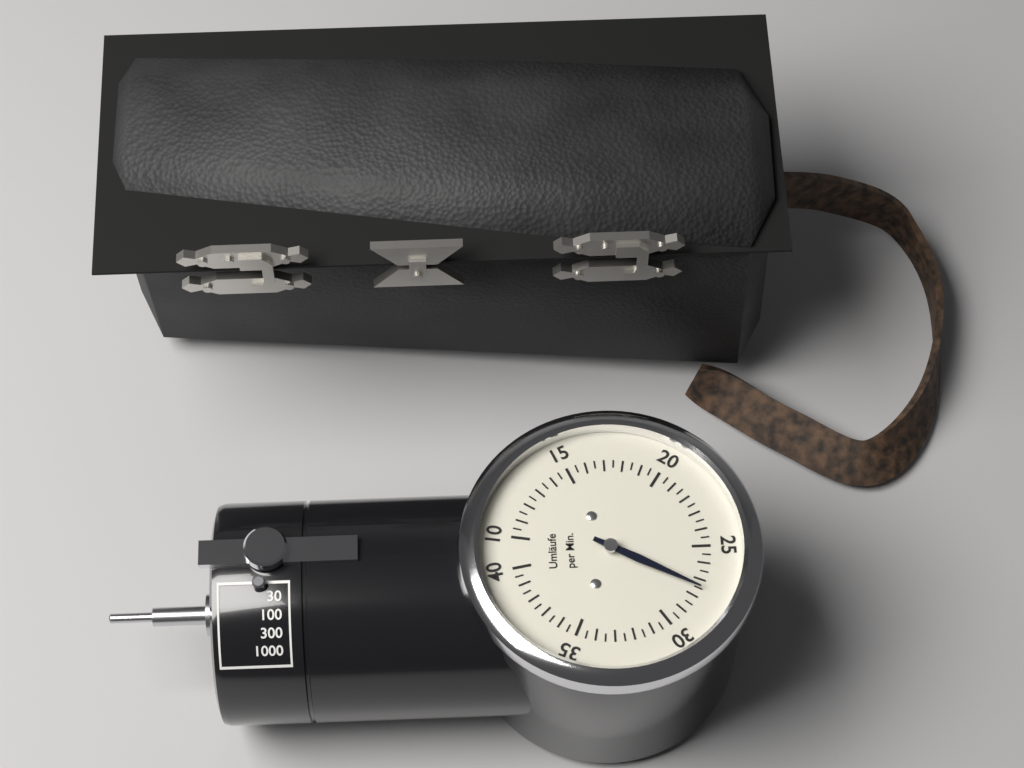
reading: 27.5 Umläufe per Min.
